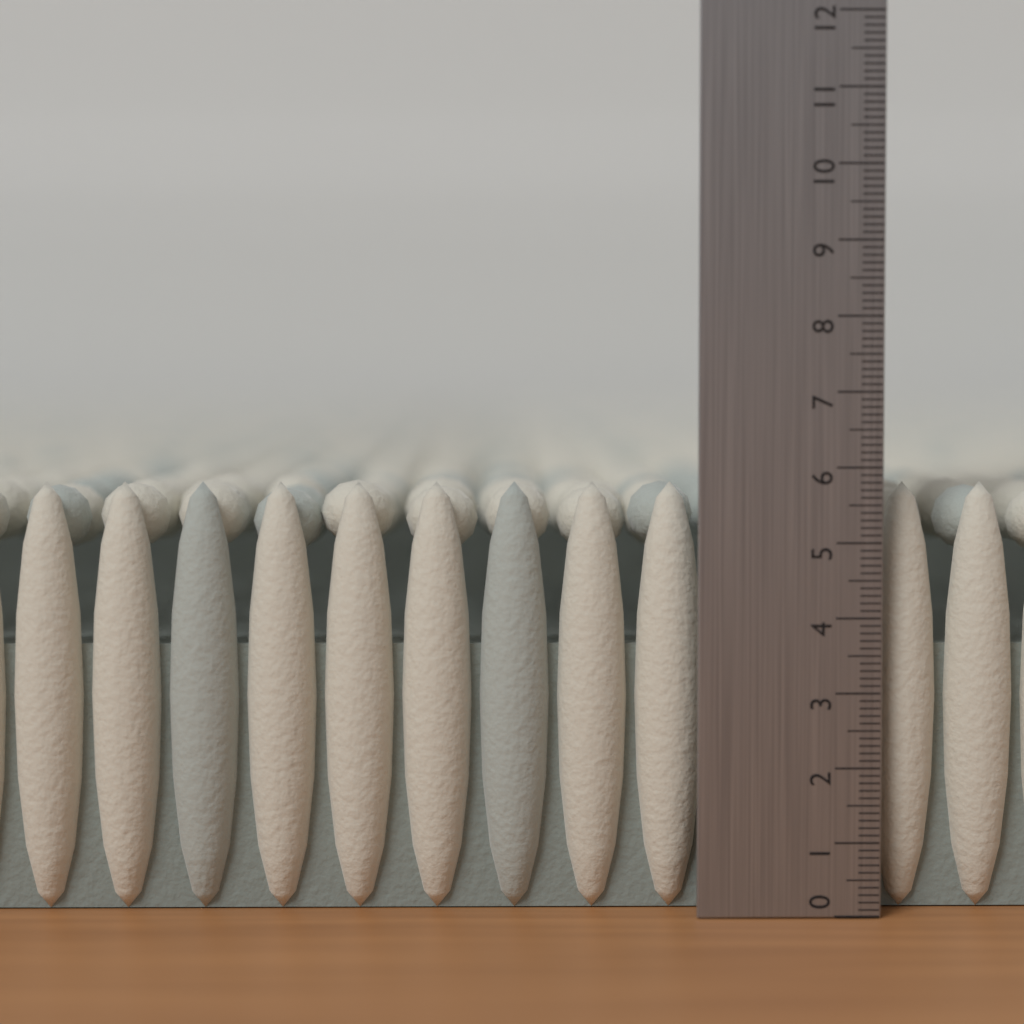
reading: 5.8 (no unit)
